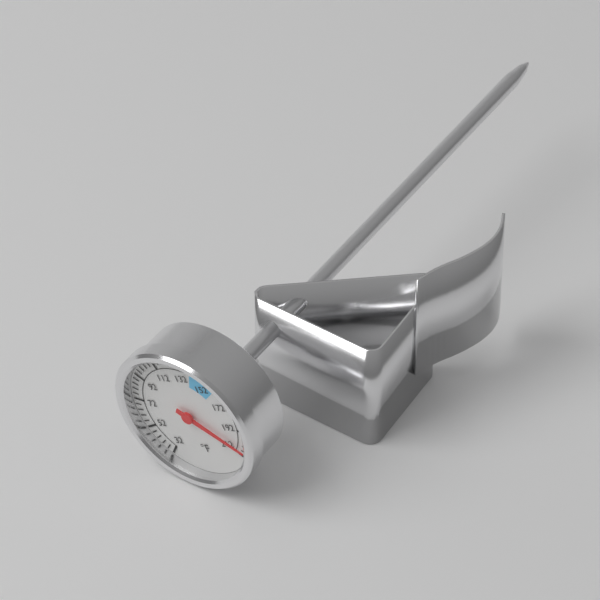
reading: 208 °F
